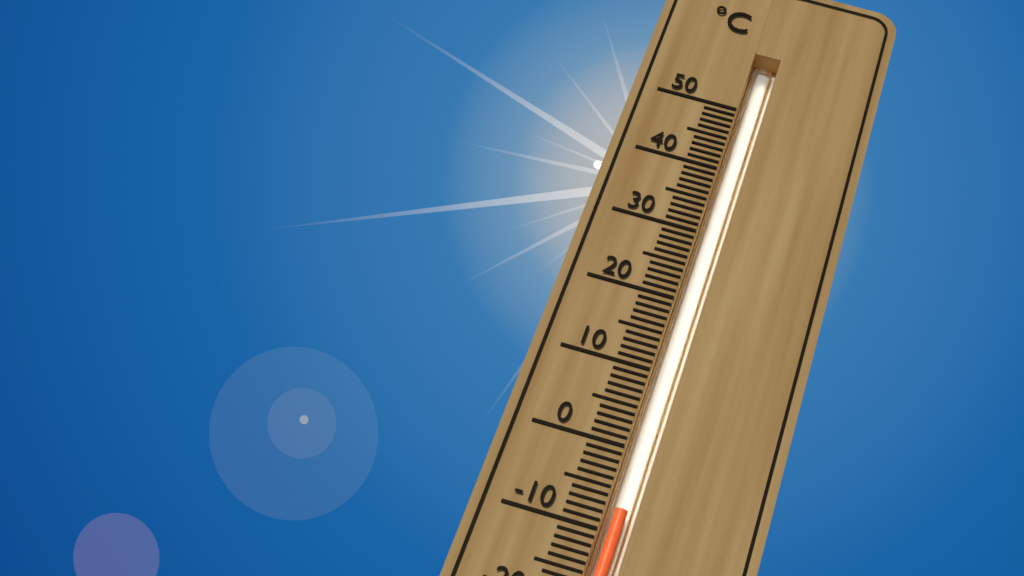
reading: -7 °C
